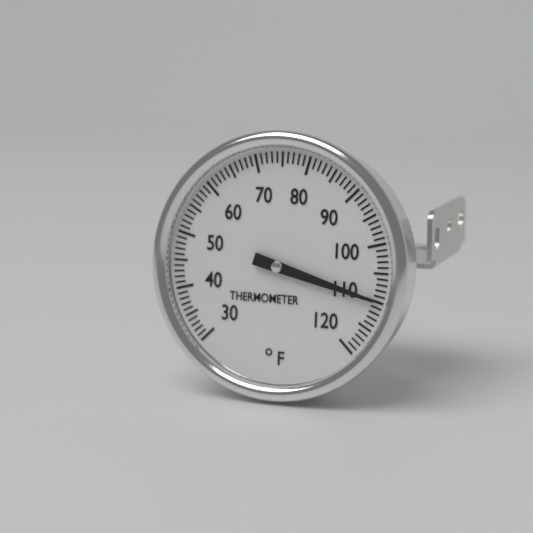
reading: 110 °F
